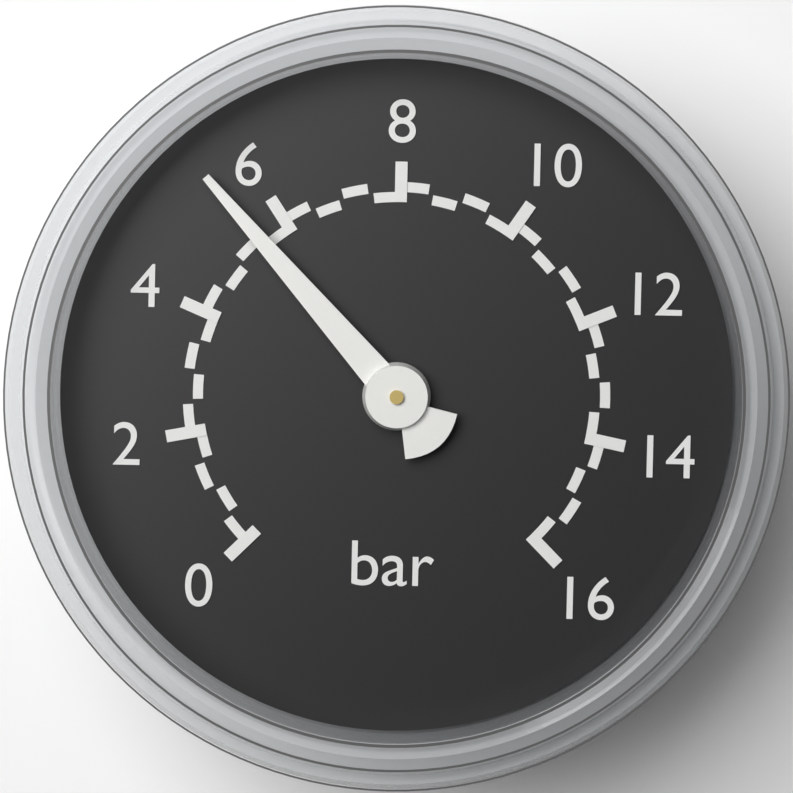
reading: 5.5 bar
